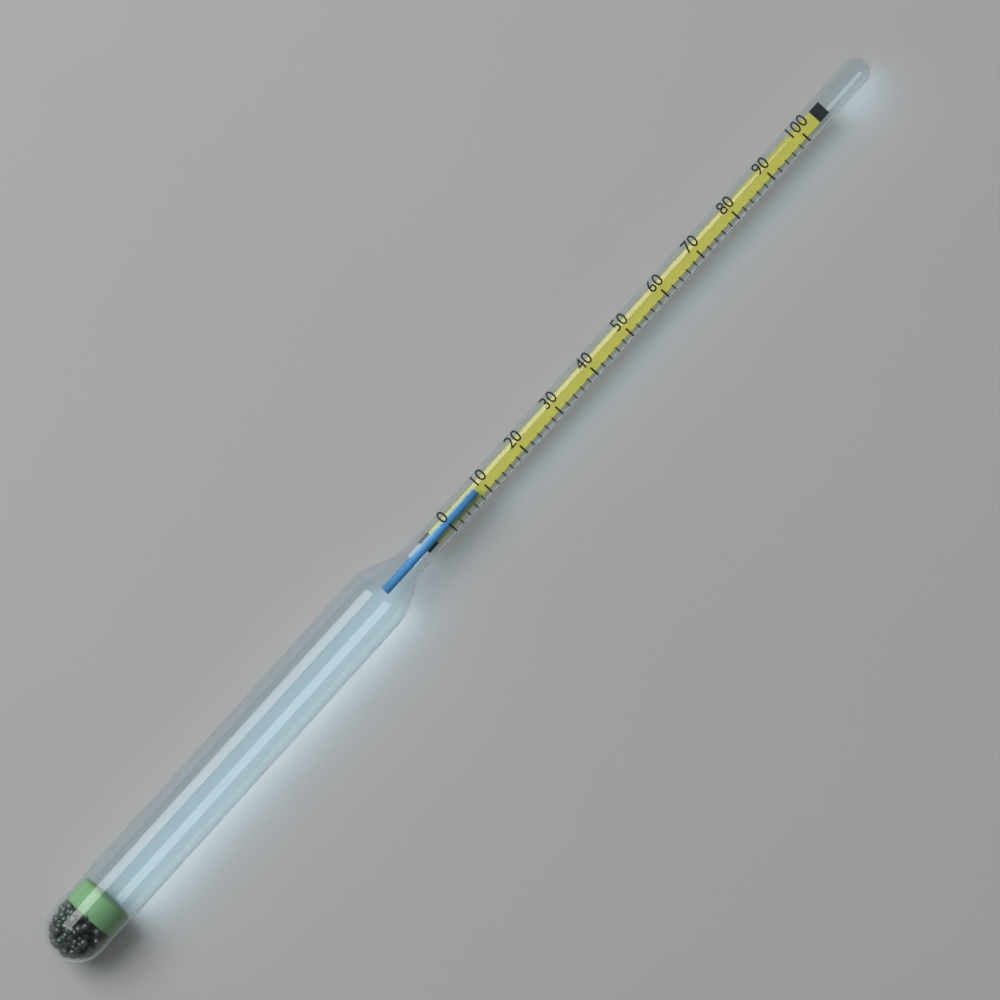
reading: 8 (no unit)
